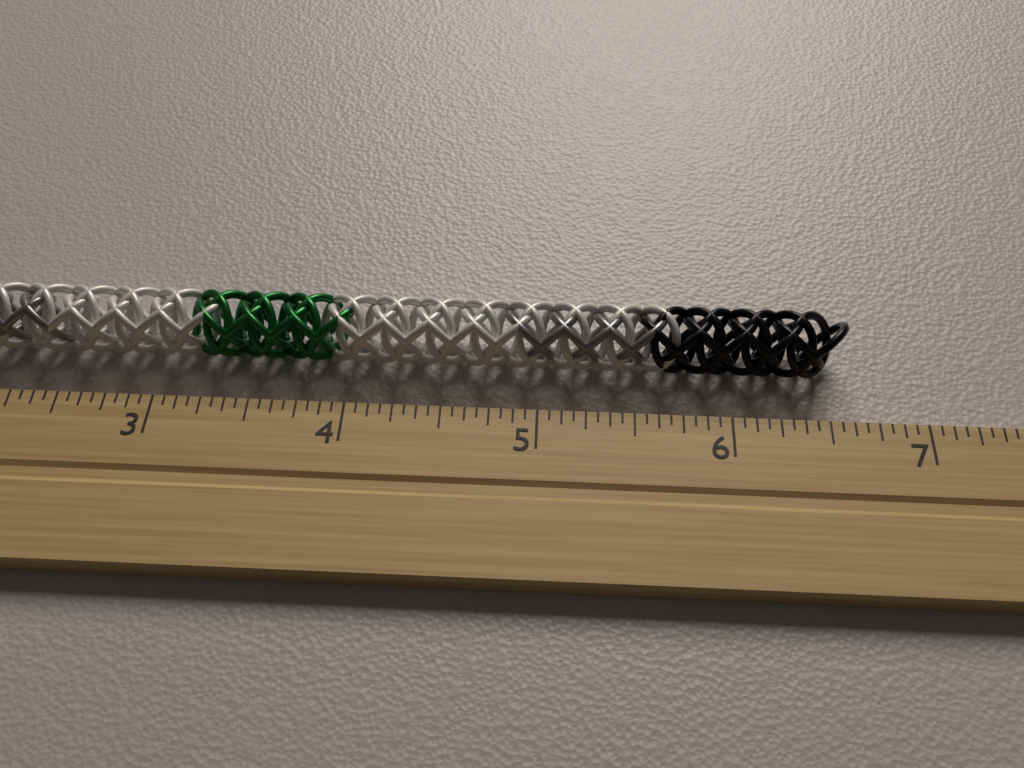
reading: 6.6250 inch
